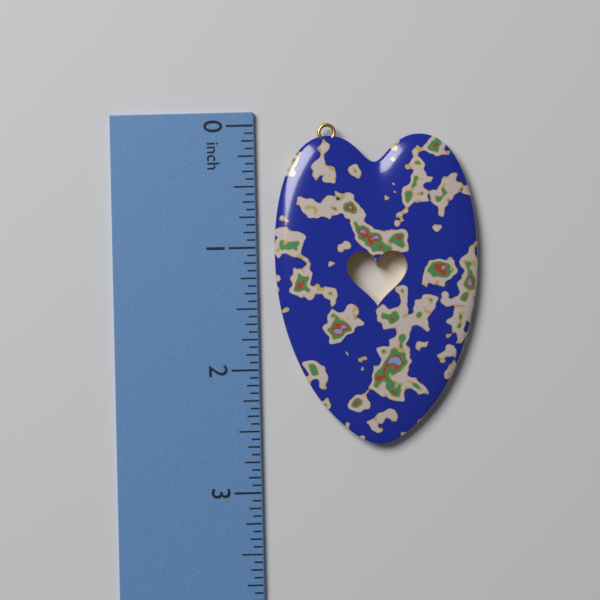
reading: 2.6250 in
